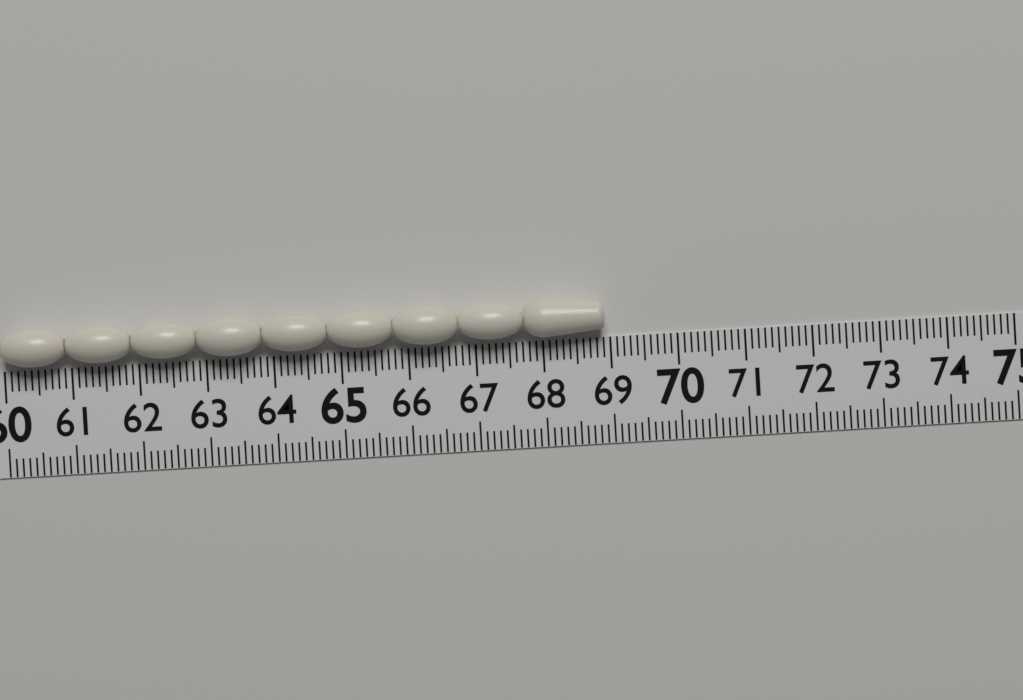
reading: 68.9 (no unit)
